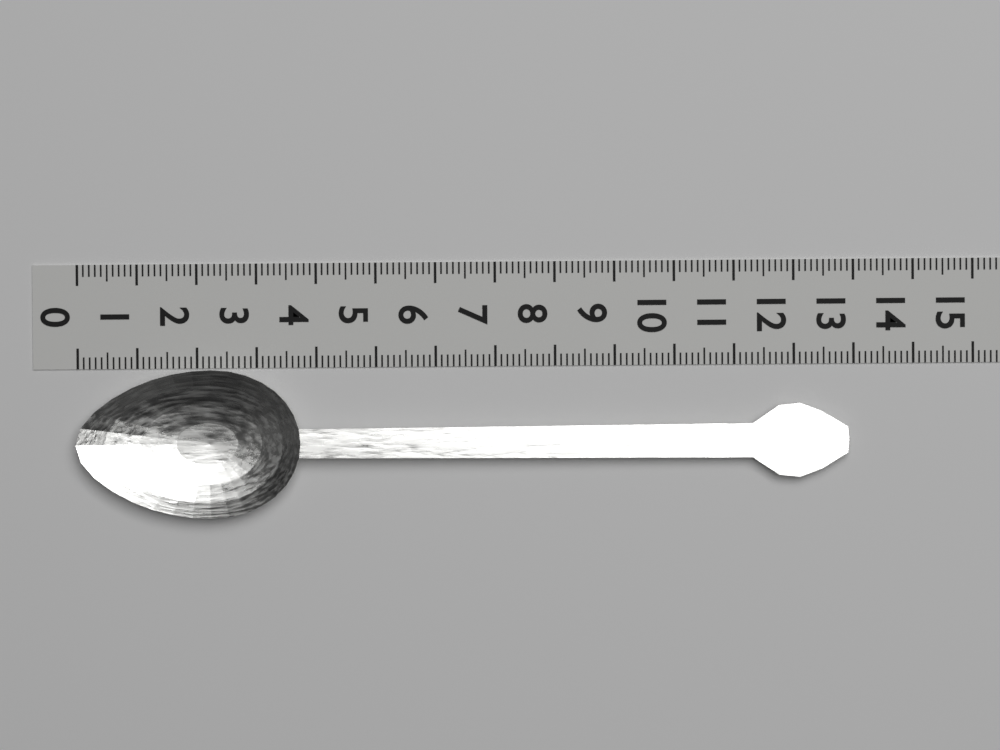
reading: 12.9 (no unit)
